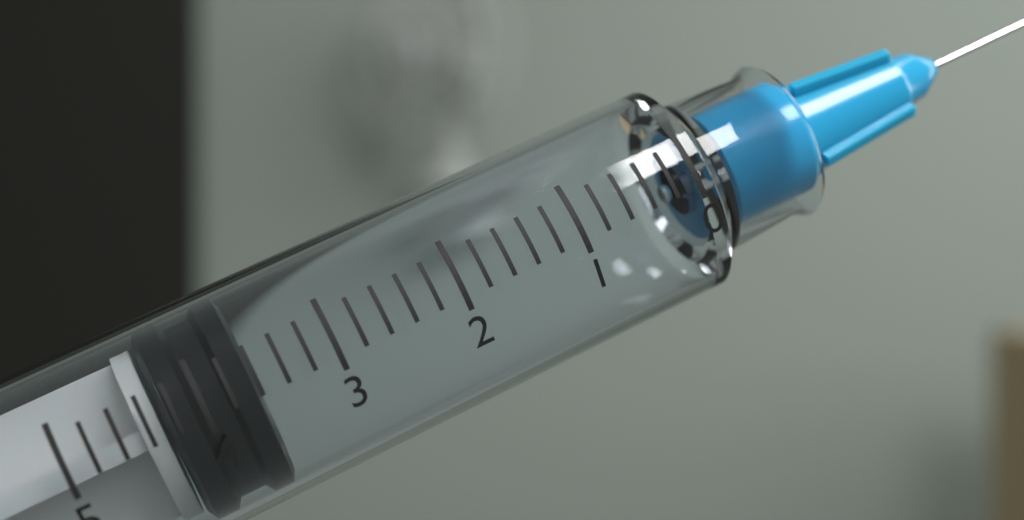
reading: 3.6 ml
